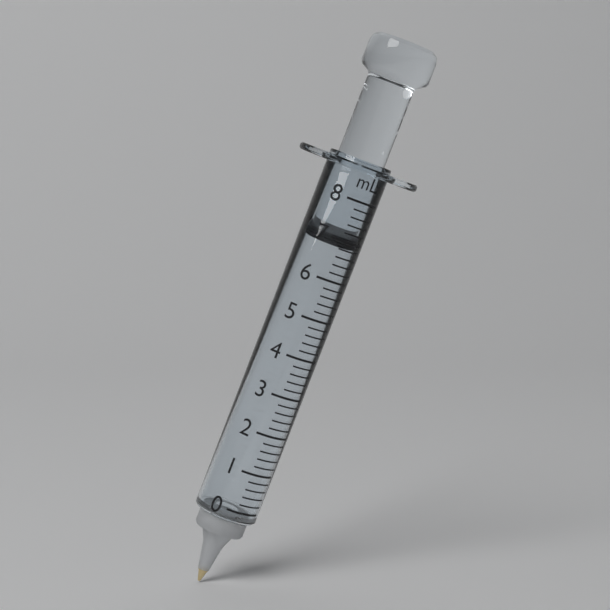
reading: 6.8 ml
